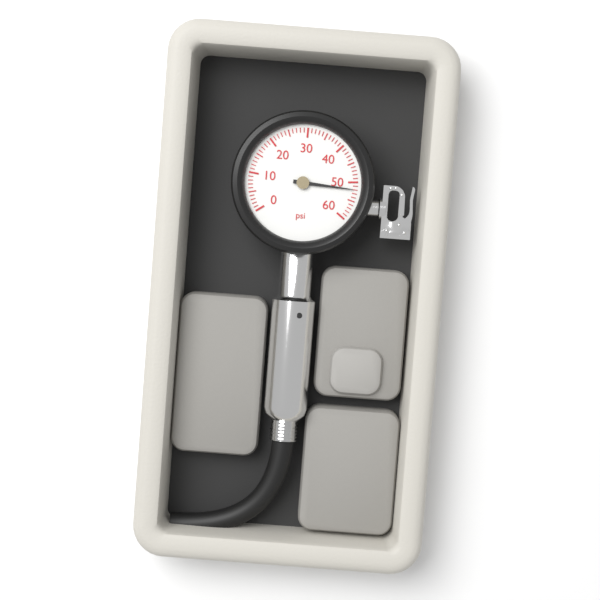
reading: 52 psi
